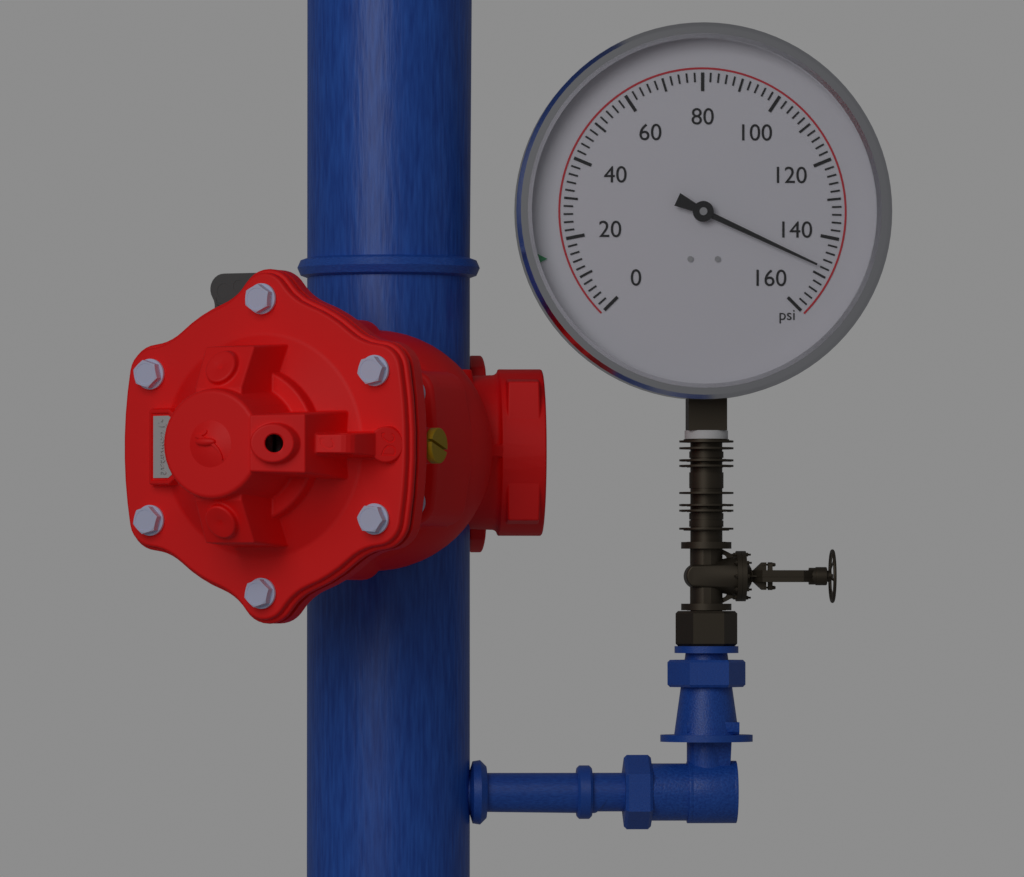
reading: 148 psi
